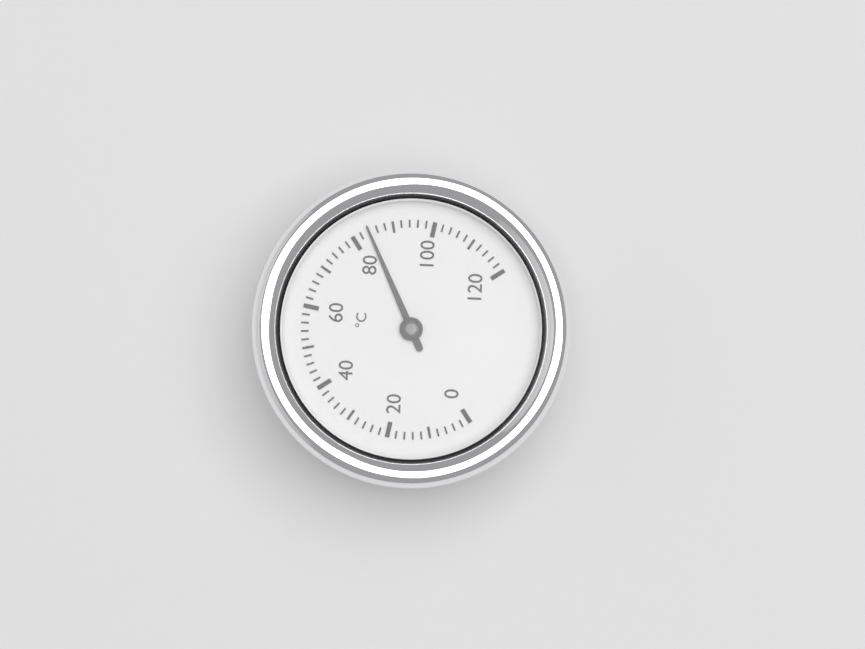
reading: 84 °C
